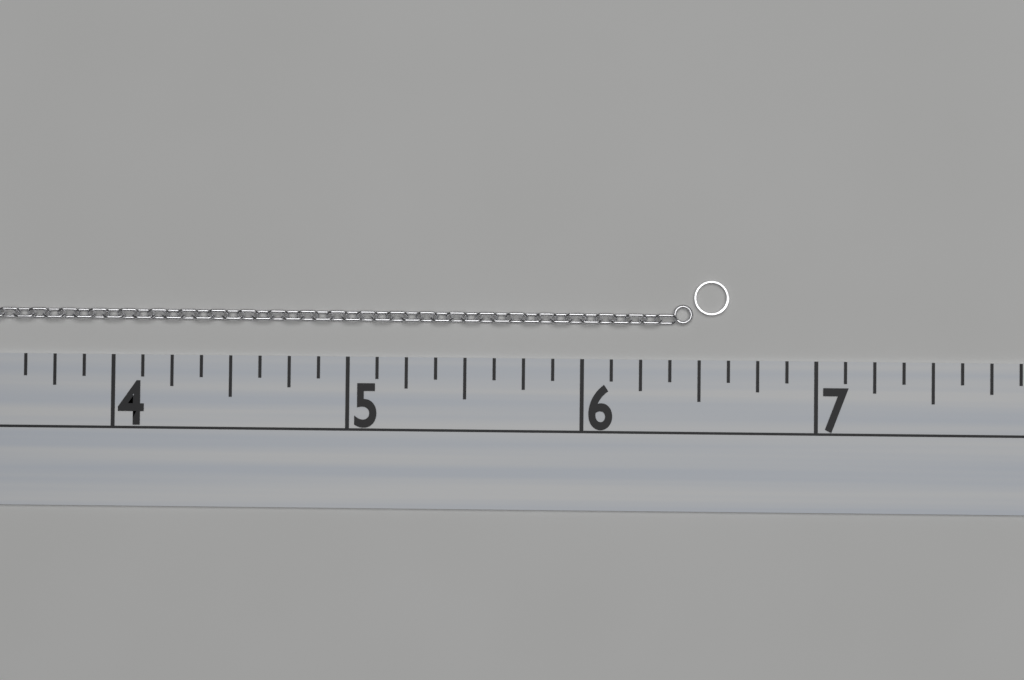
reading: 6.625 (no unit)
